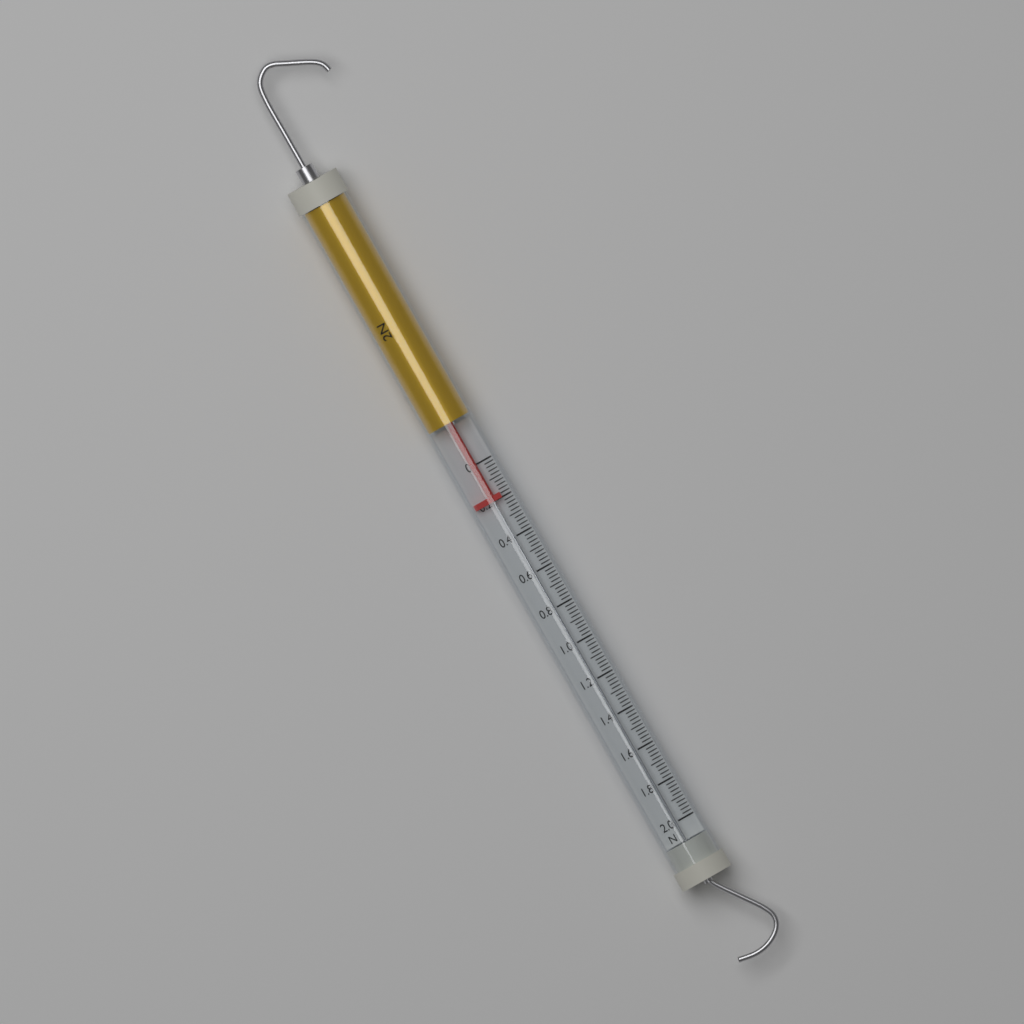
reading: 0.20 N
